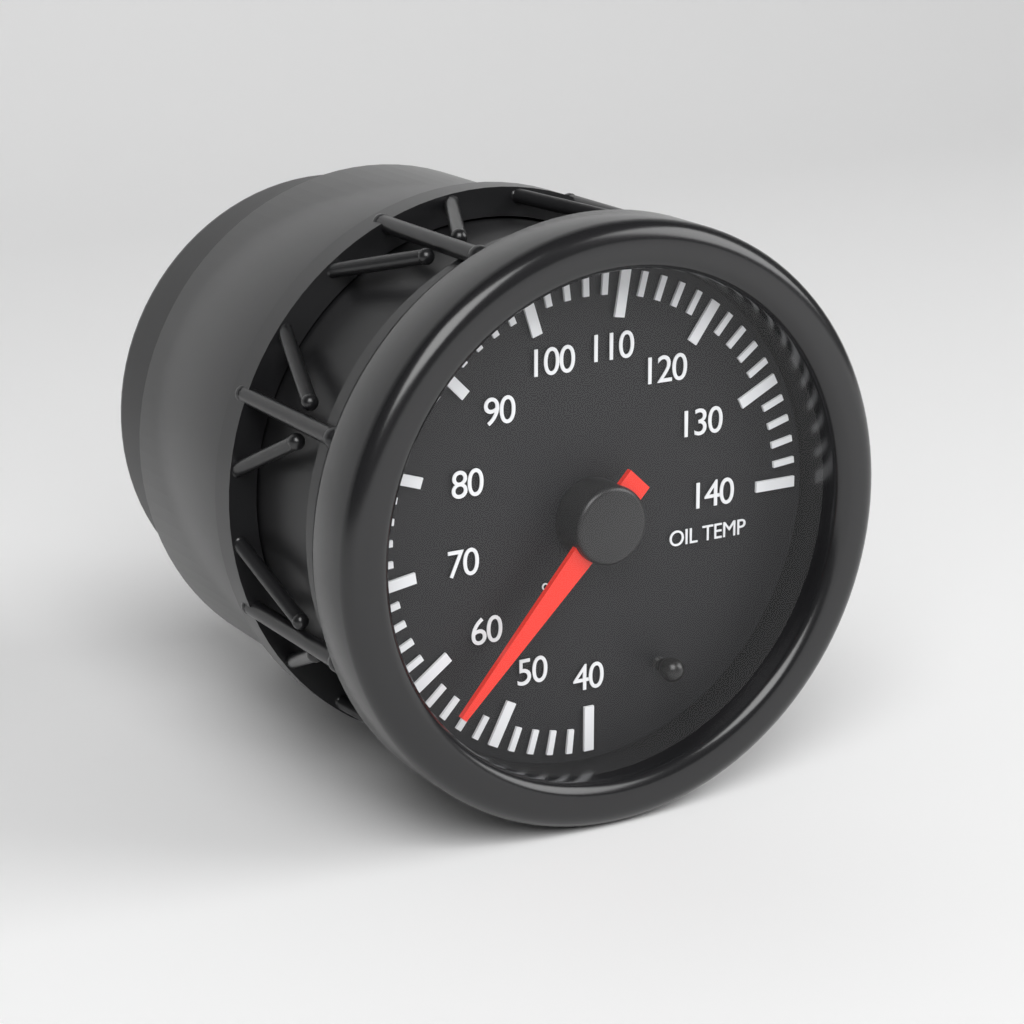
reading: 56 °C
